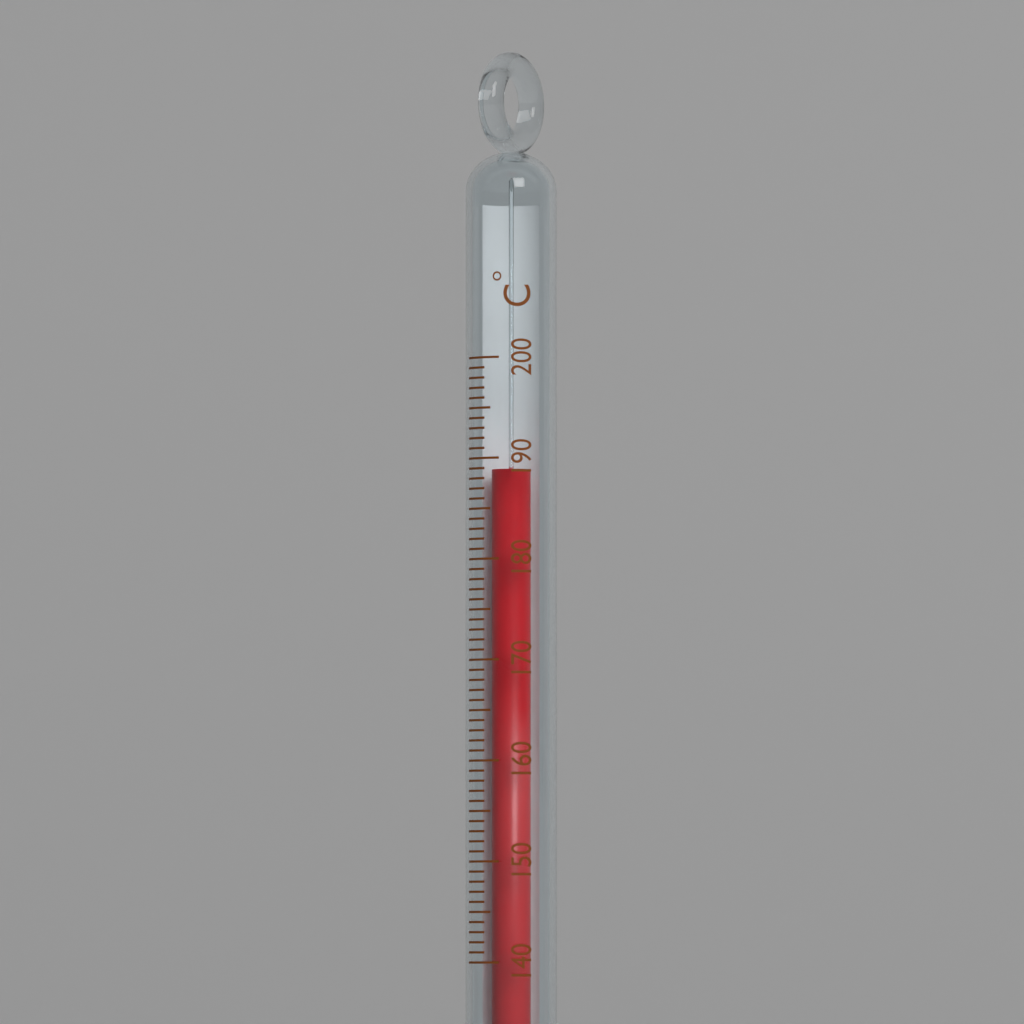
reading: 189 °C
